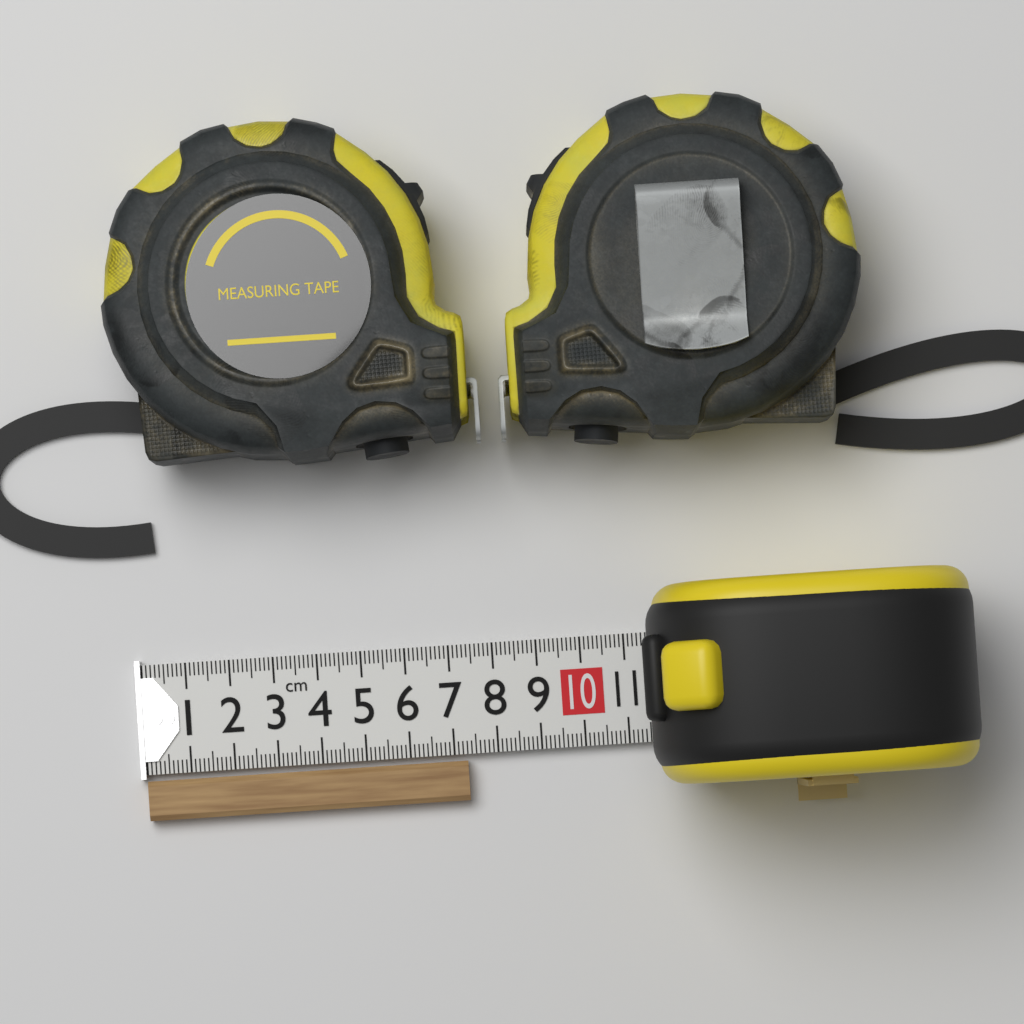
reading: 7.3 cm
